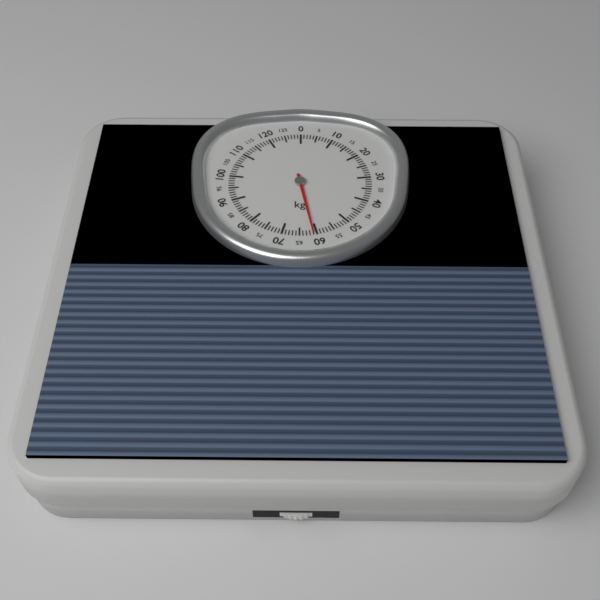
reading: 61 kg
